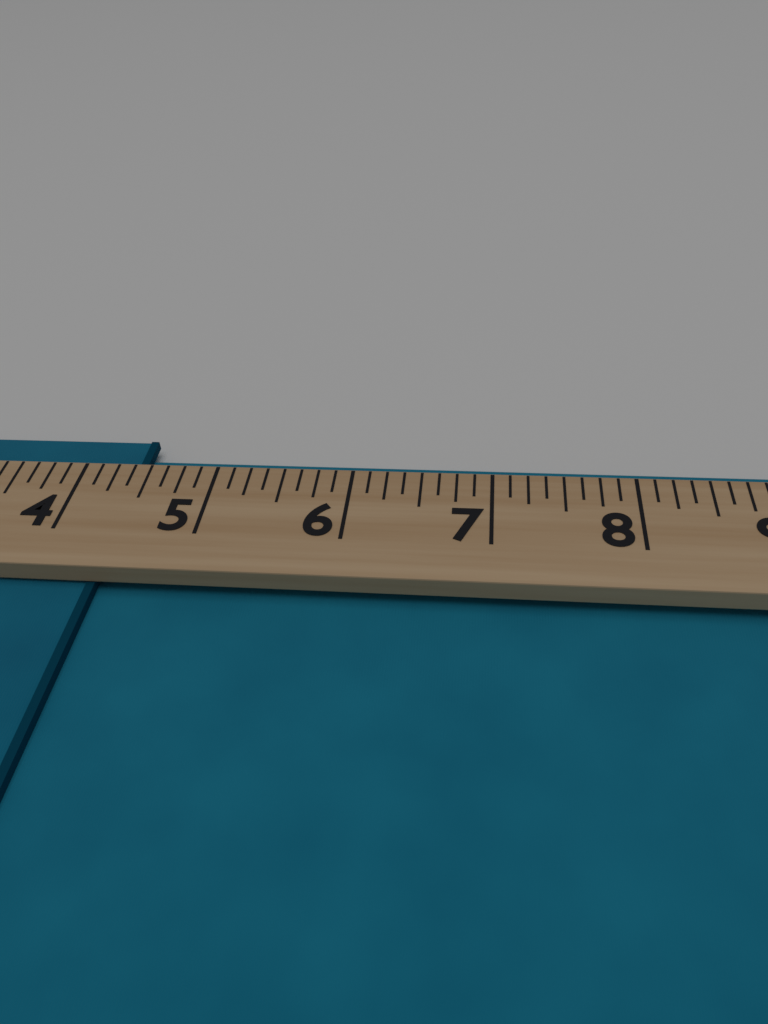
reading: 4.375 (no unit)
